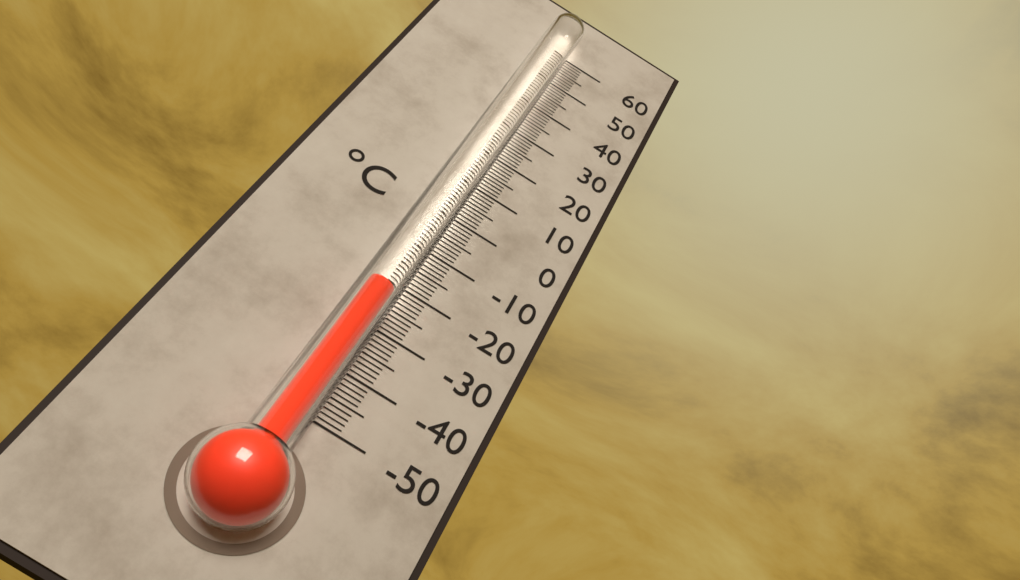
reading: -25 °C
